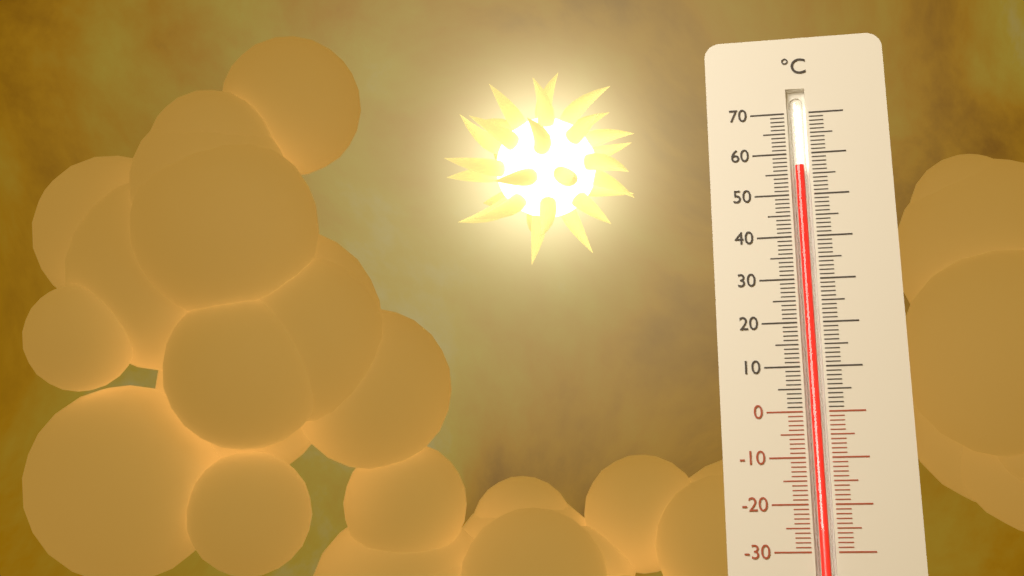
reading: 57 °C
